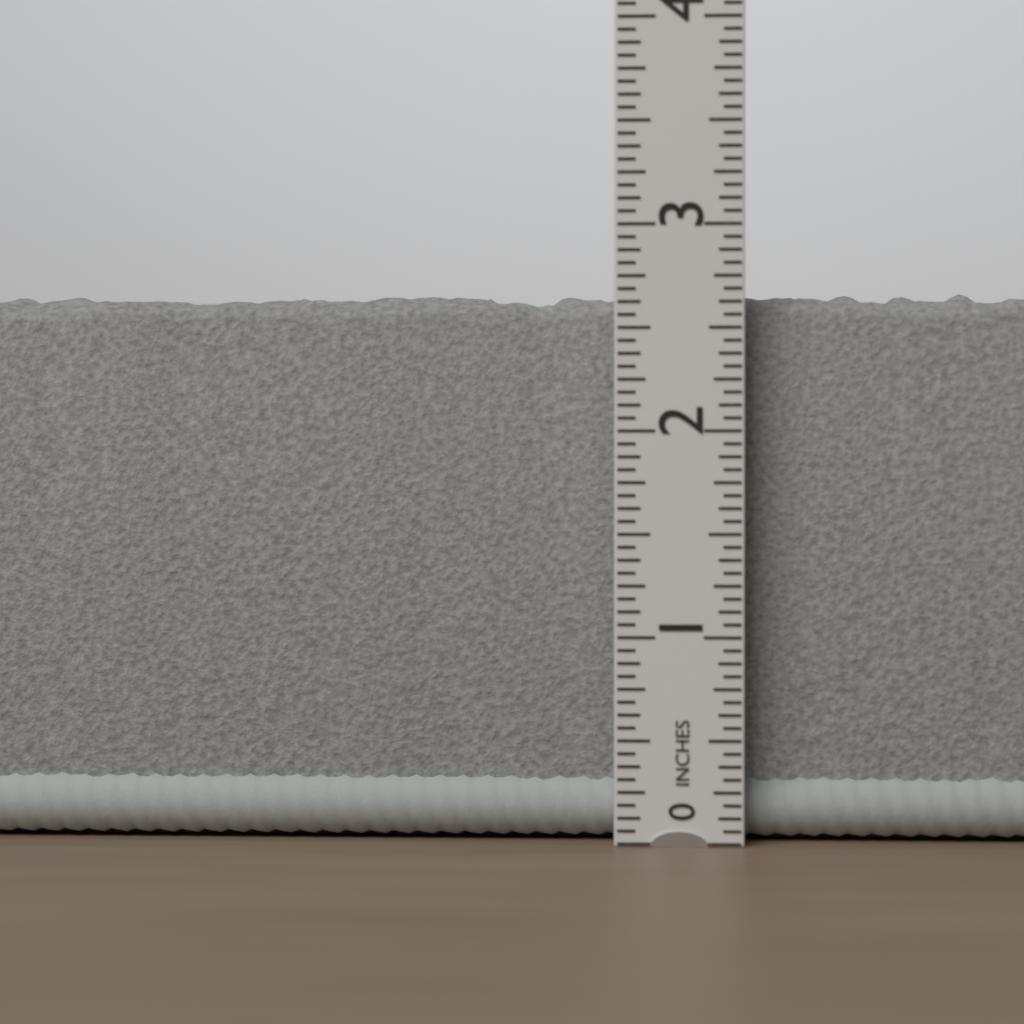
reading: 2.6875 in
